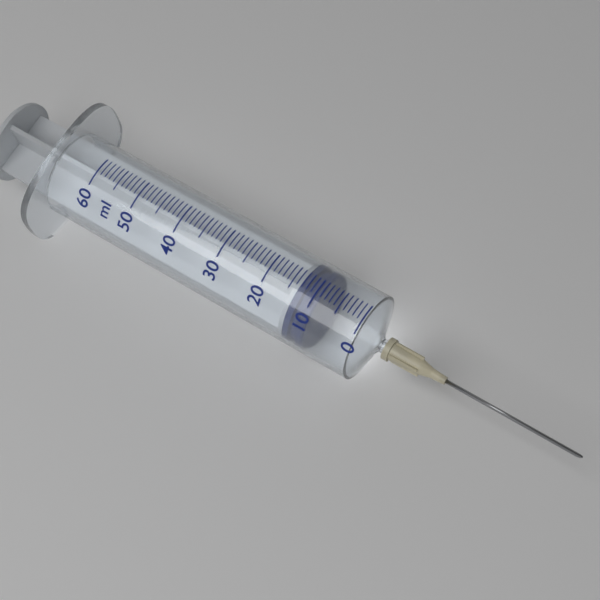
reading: 9 ml
